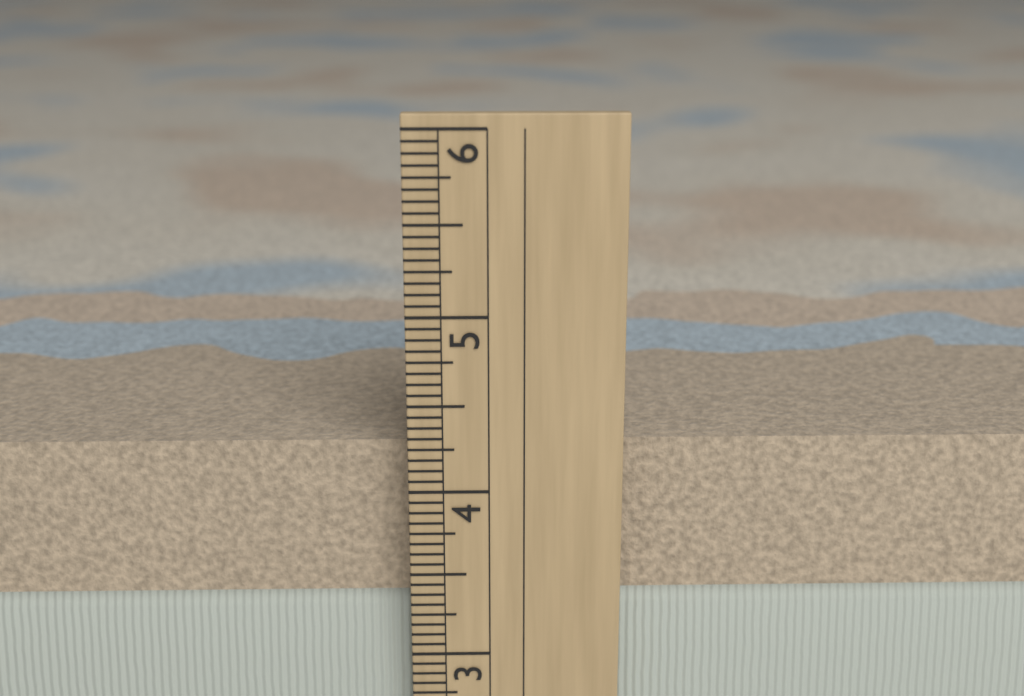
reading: 4.2500 in
